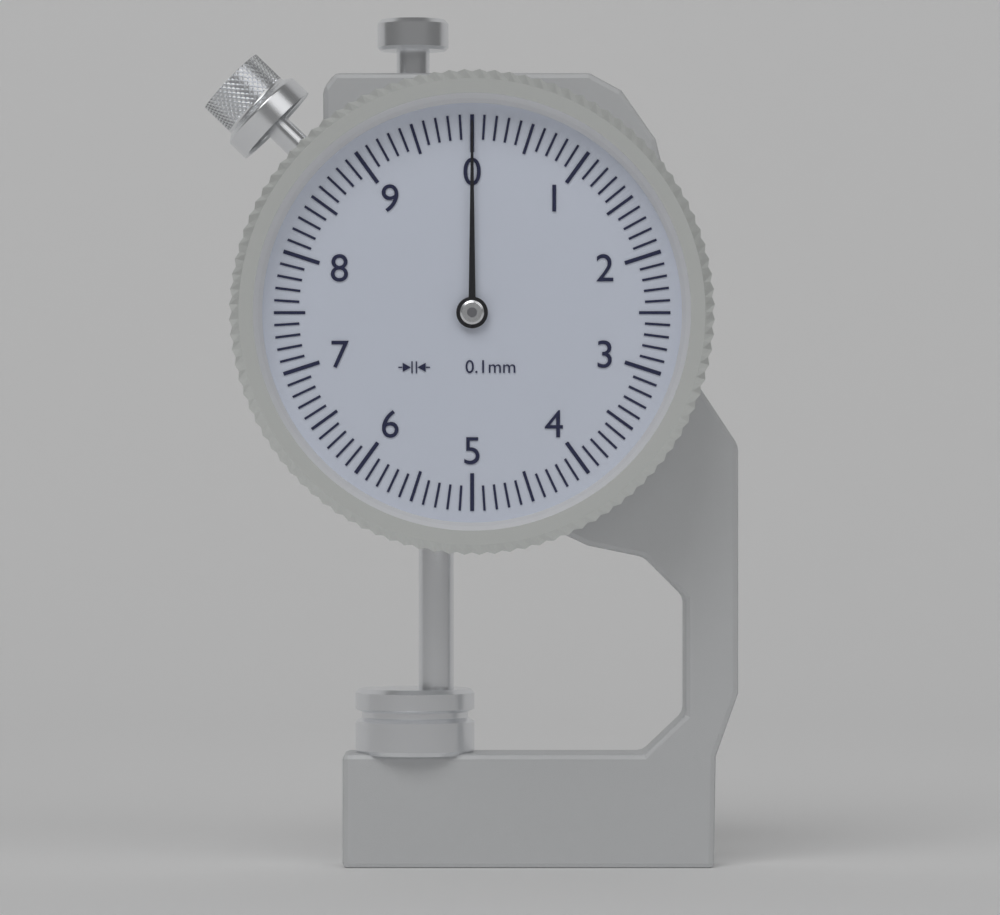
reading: 0.0 mm
